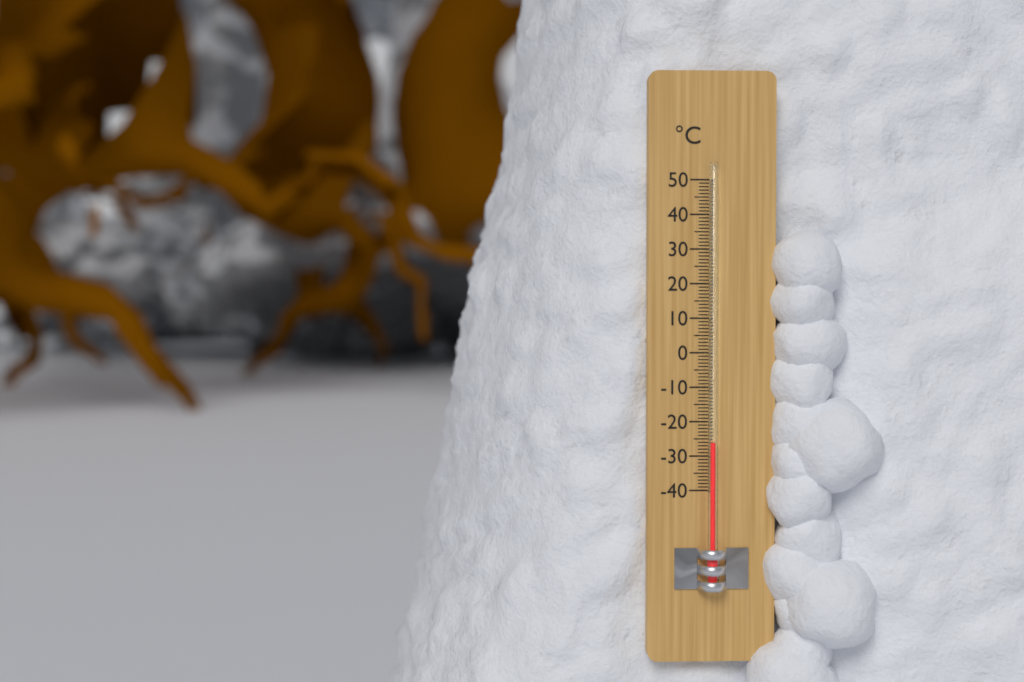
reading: -26 °C
